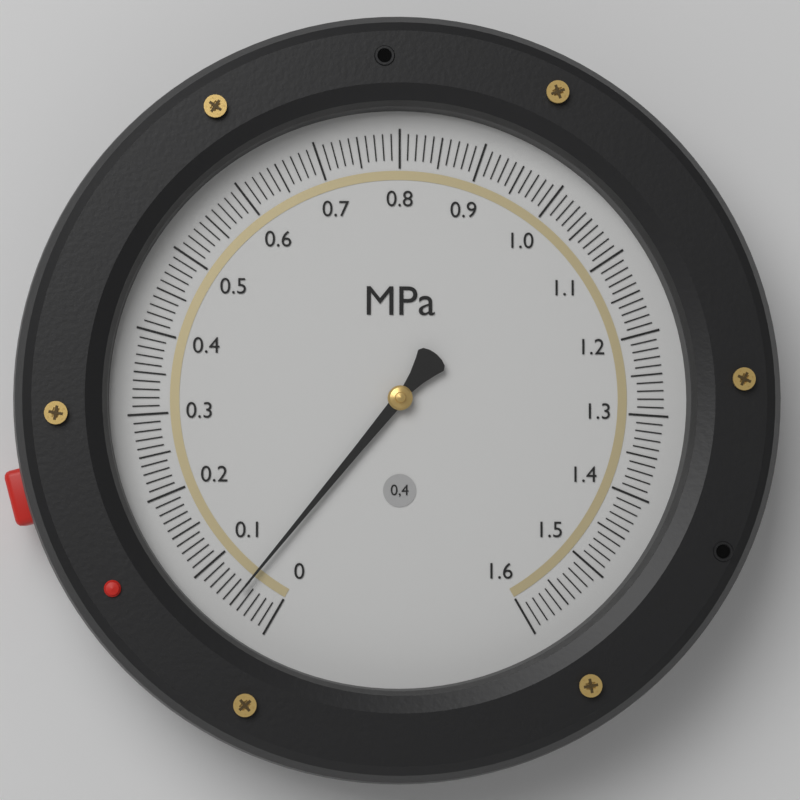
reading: 0.05 MPa
